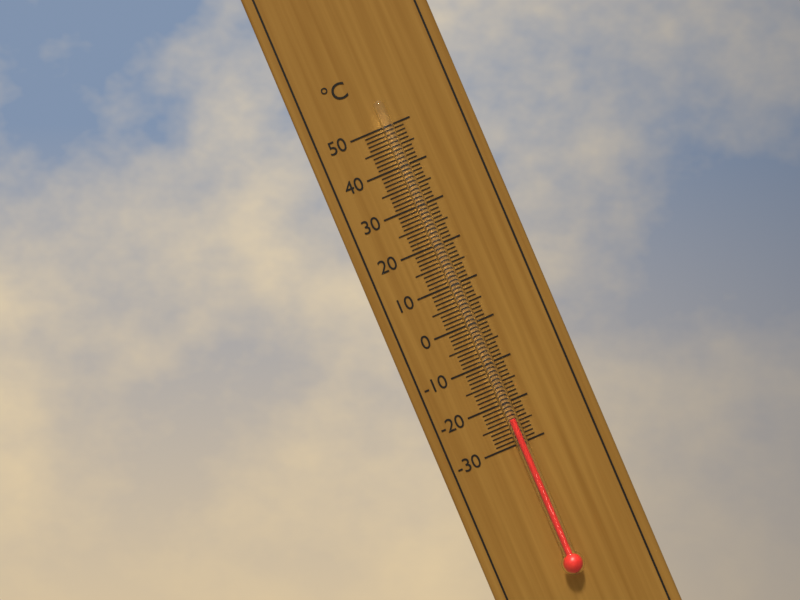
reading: -24 °C
